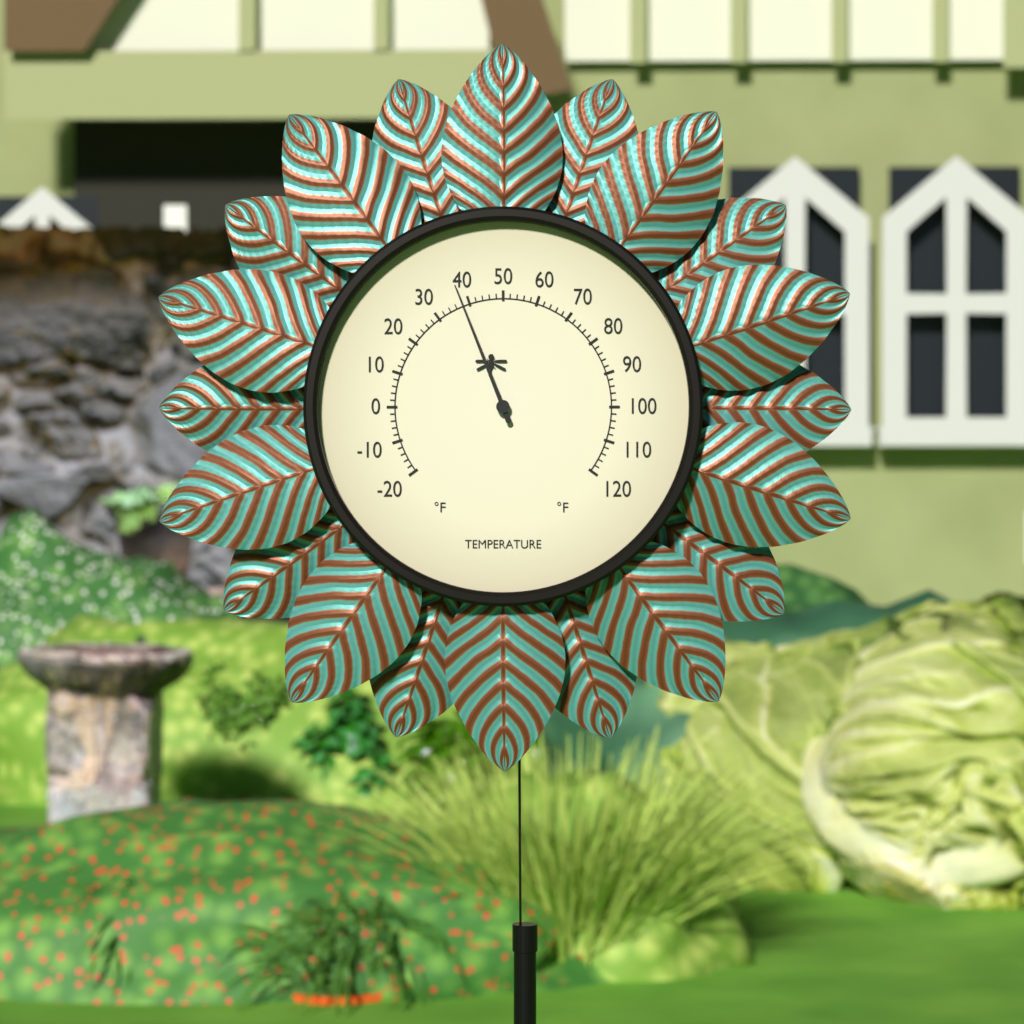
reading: 38 °F
